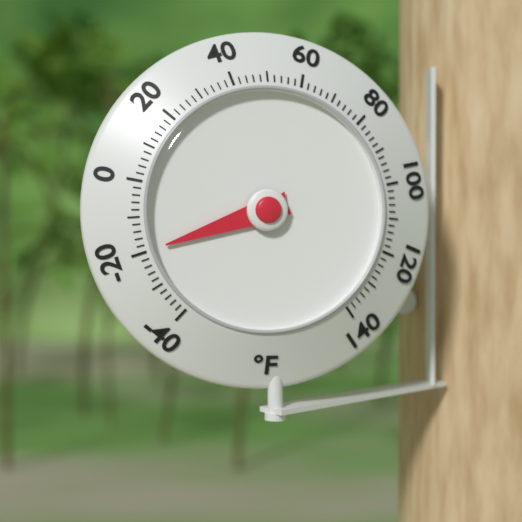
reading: -20 °F
